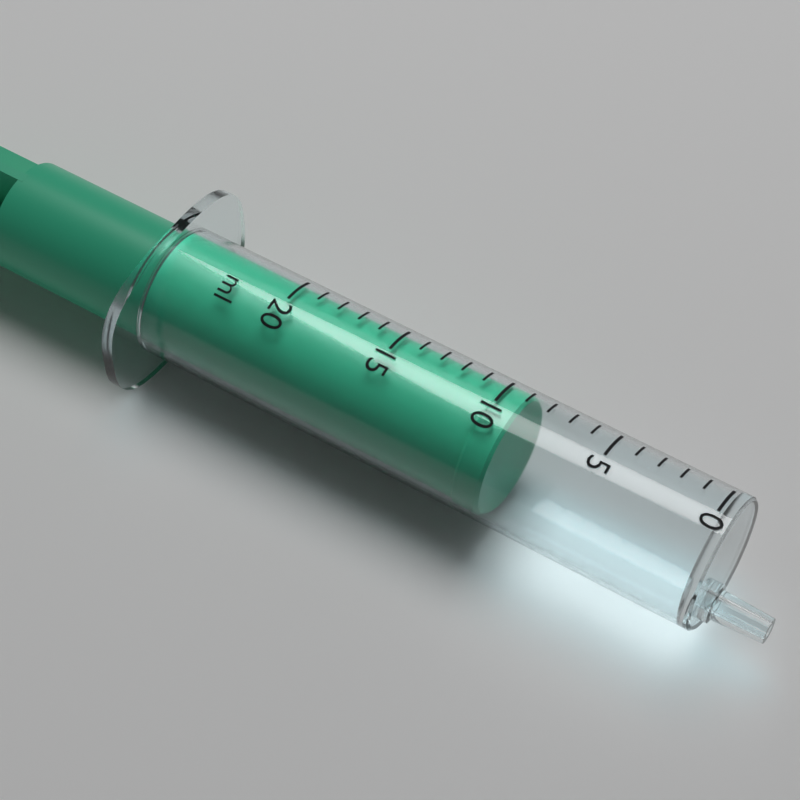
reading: 9 ml
